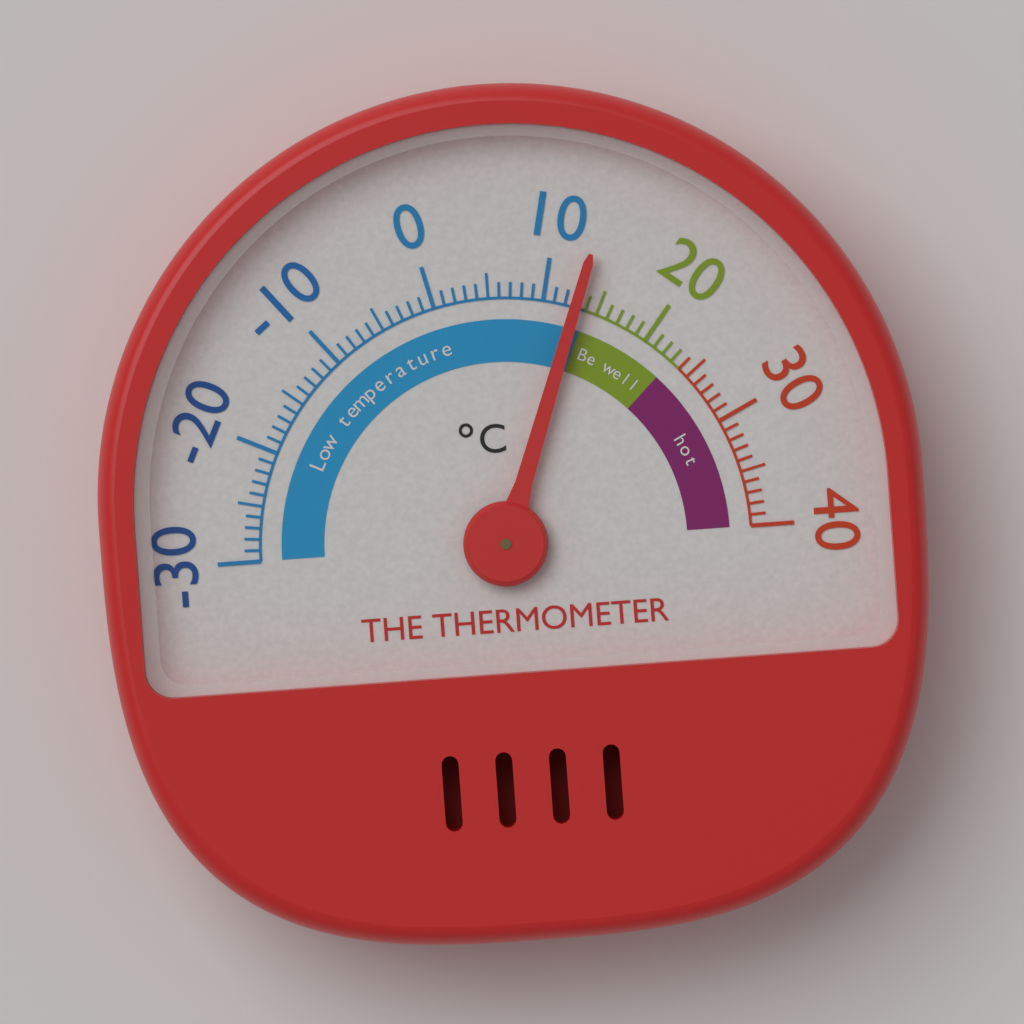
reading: 13 °C
